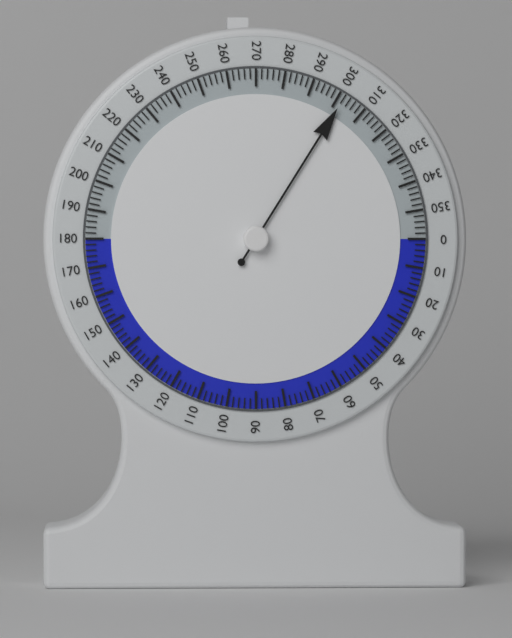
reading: 302 (no unit)
